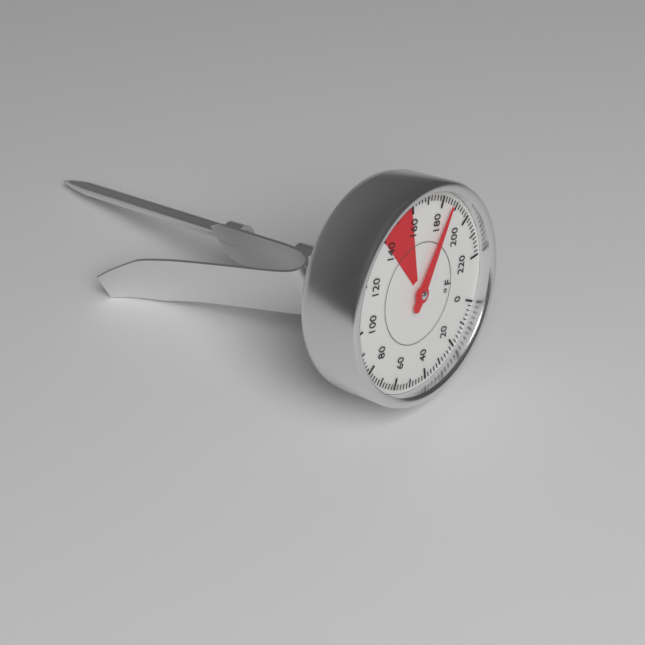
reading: 186 °F
